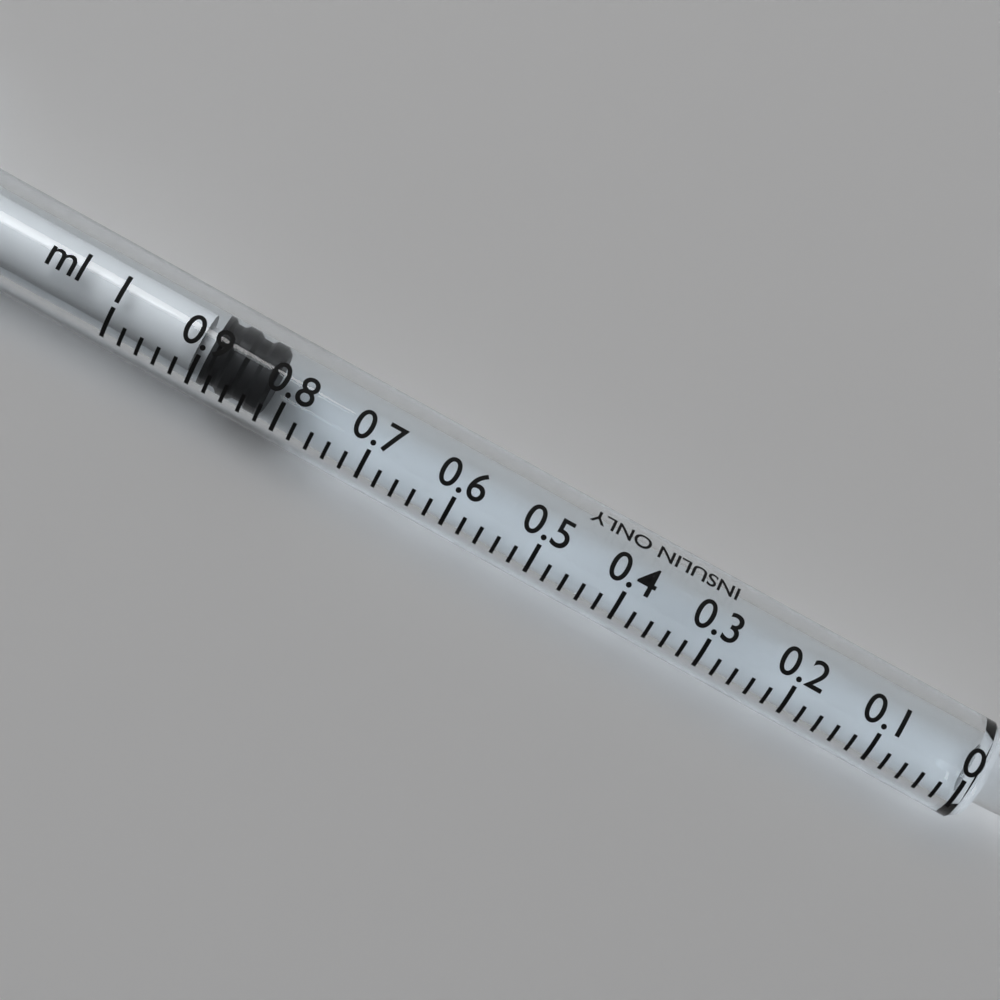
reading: 0.82 ml
